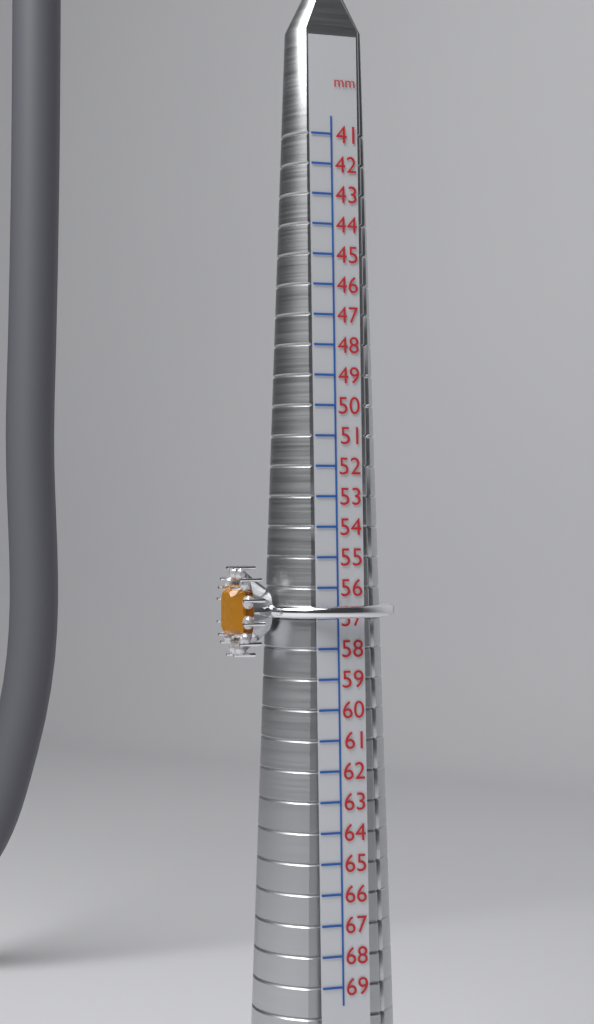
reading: 57 mm
